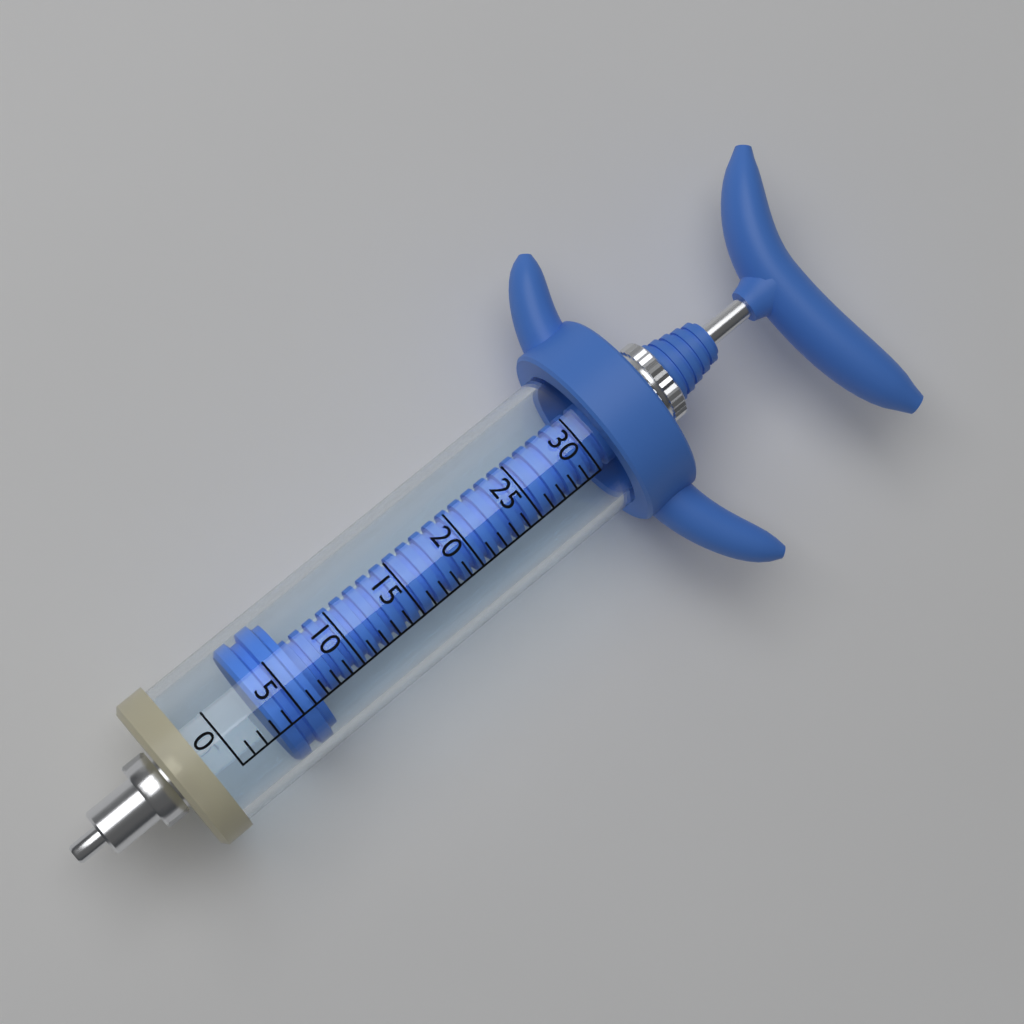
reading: 3 (no unit)
